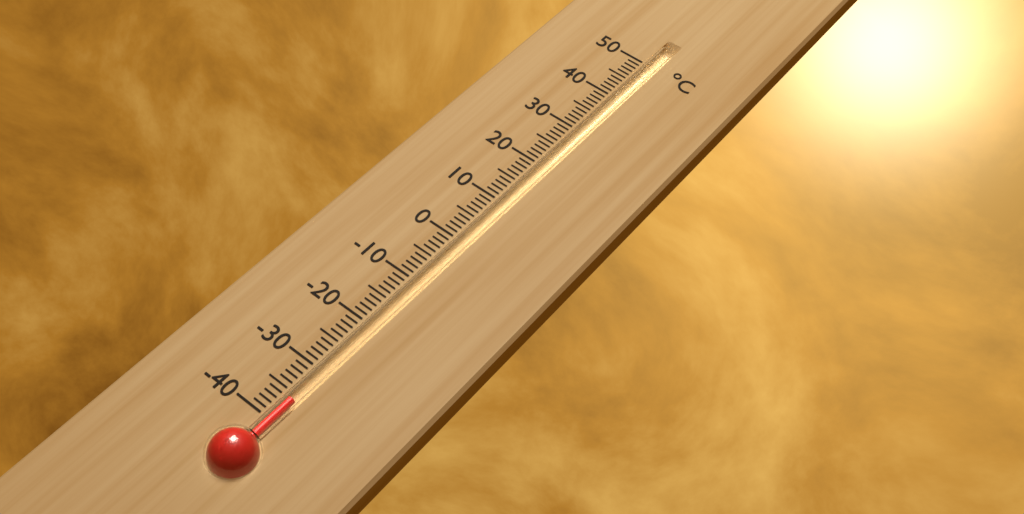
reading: -36 °C
